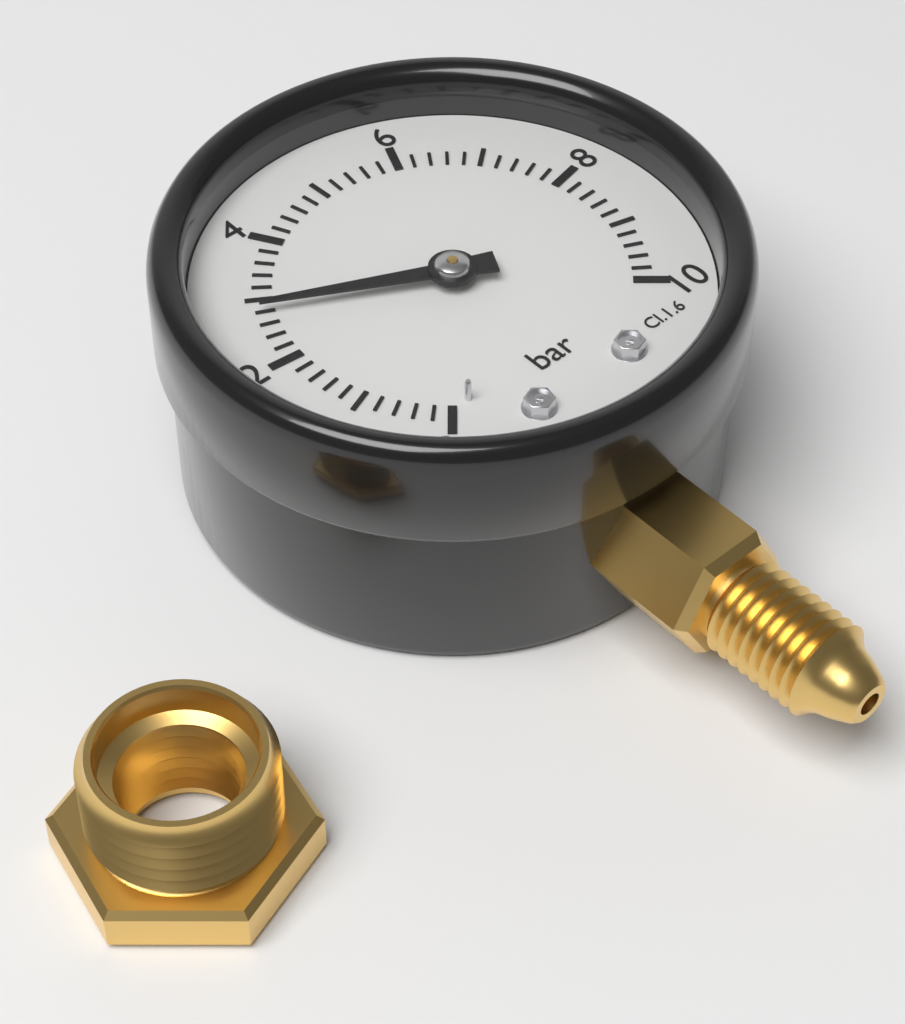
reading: 2.8 bar
